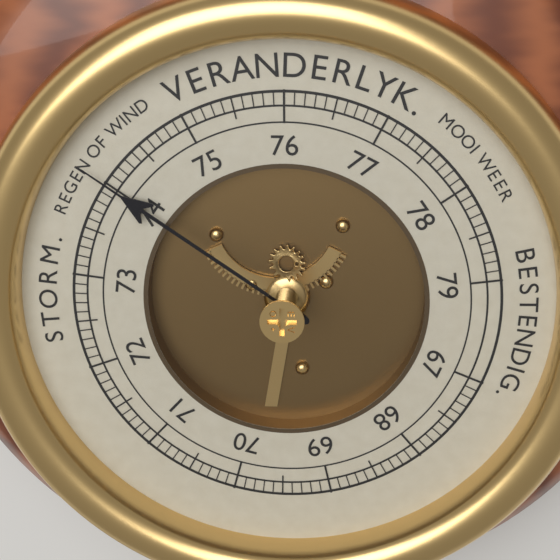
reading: 74.0 (no unit)
